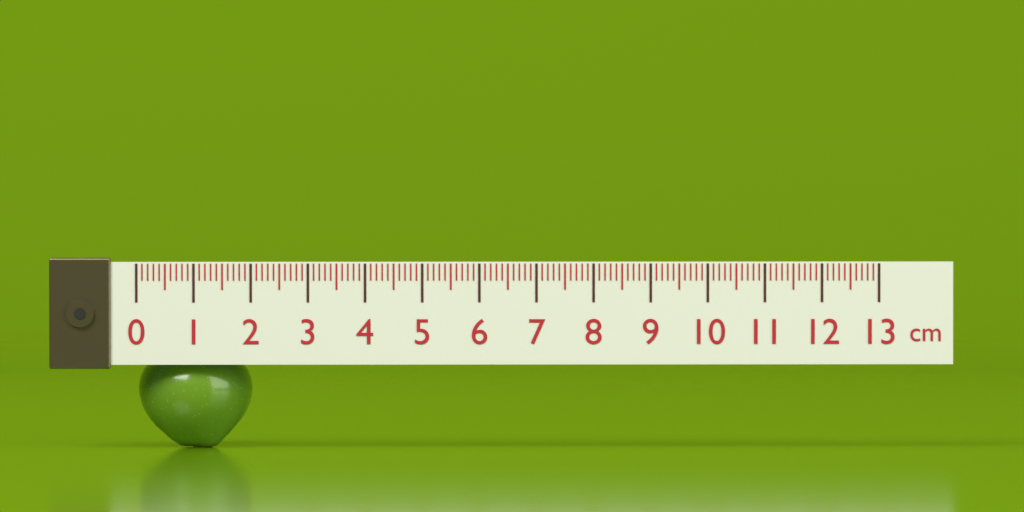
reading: 2.0 cm
